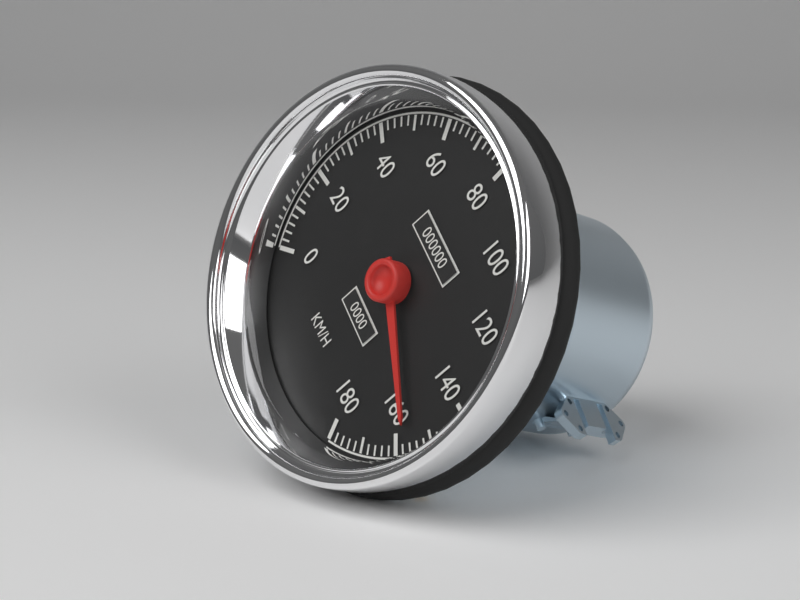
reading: 156 km/h
